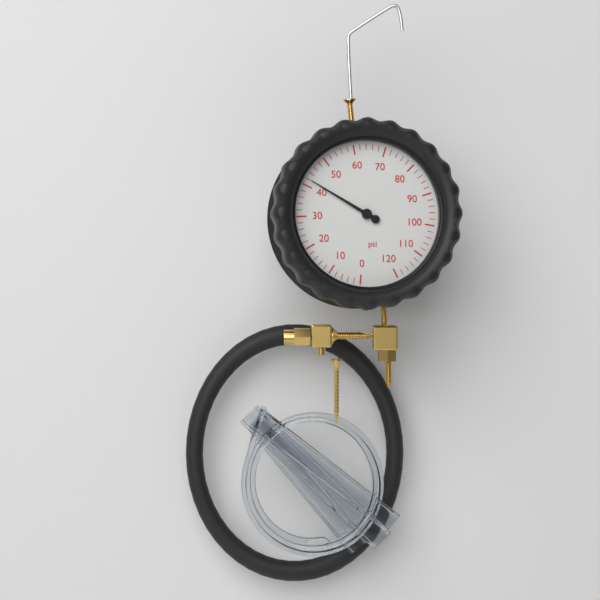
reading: 42 psi
